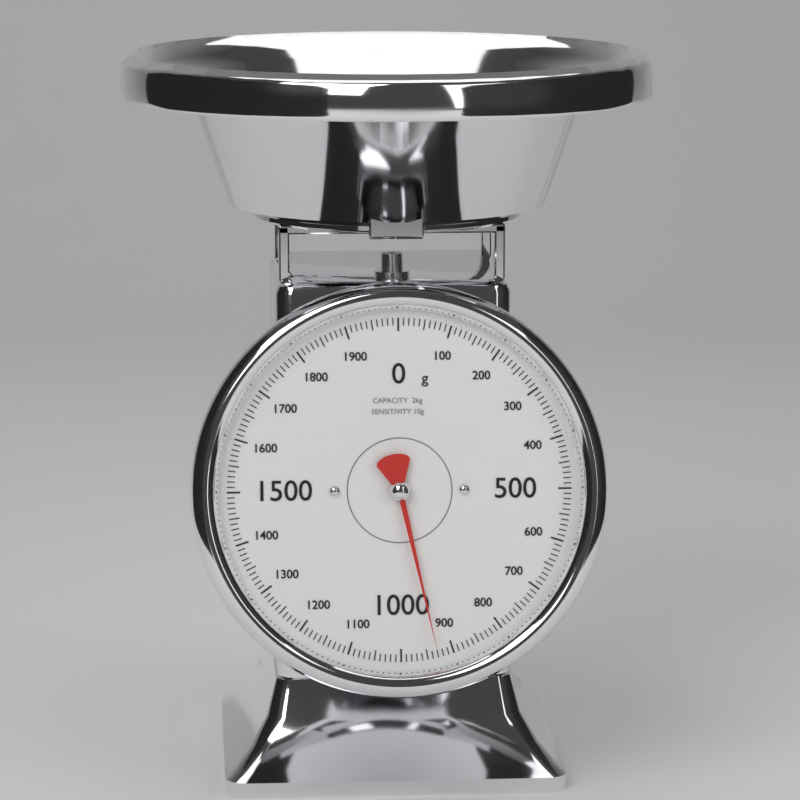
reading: 930 g
